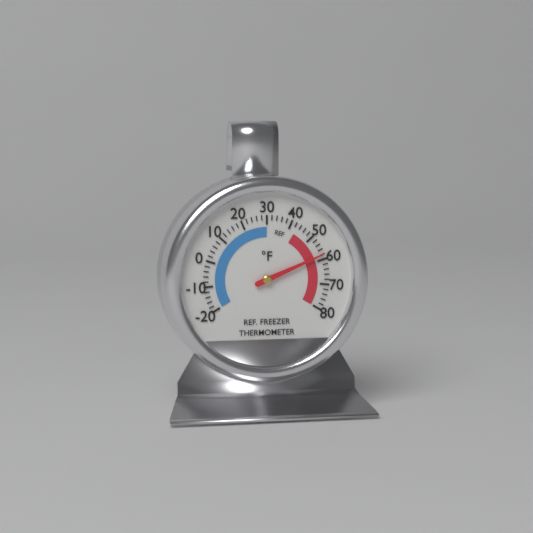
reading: 58 °F
